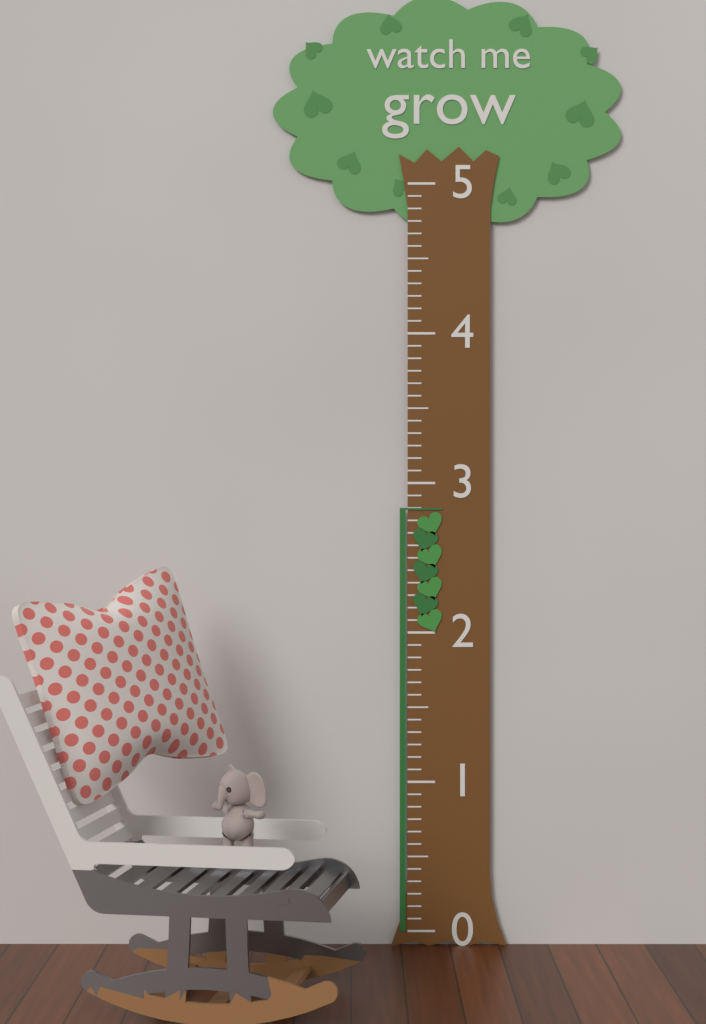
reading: 2.833333 (no unit)
